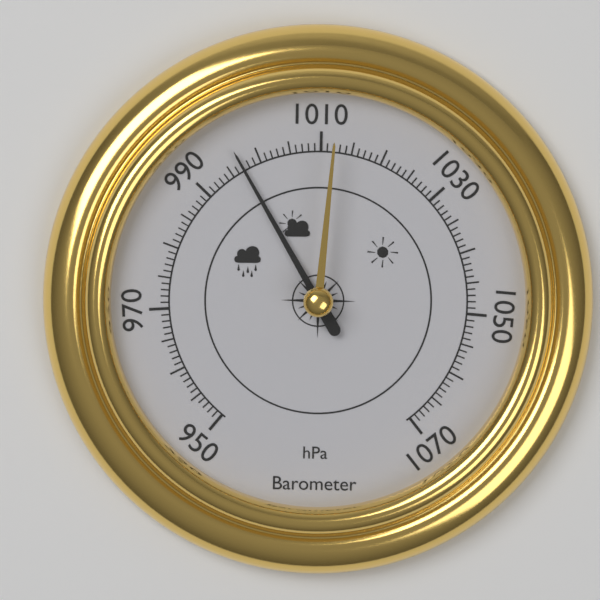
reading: 997 hPa
